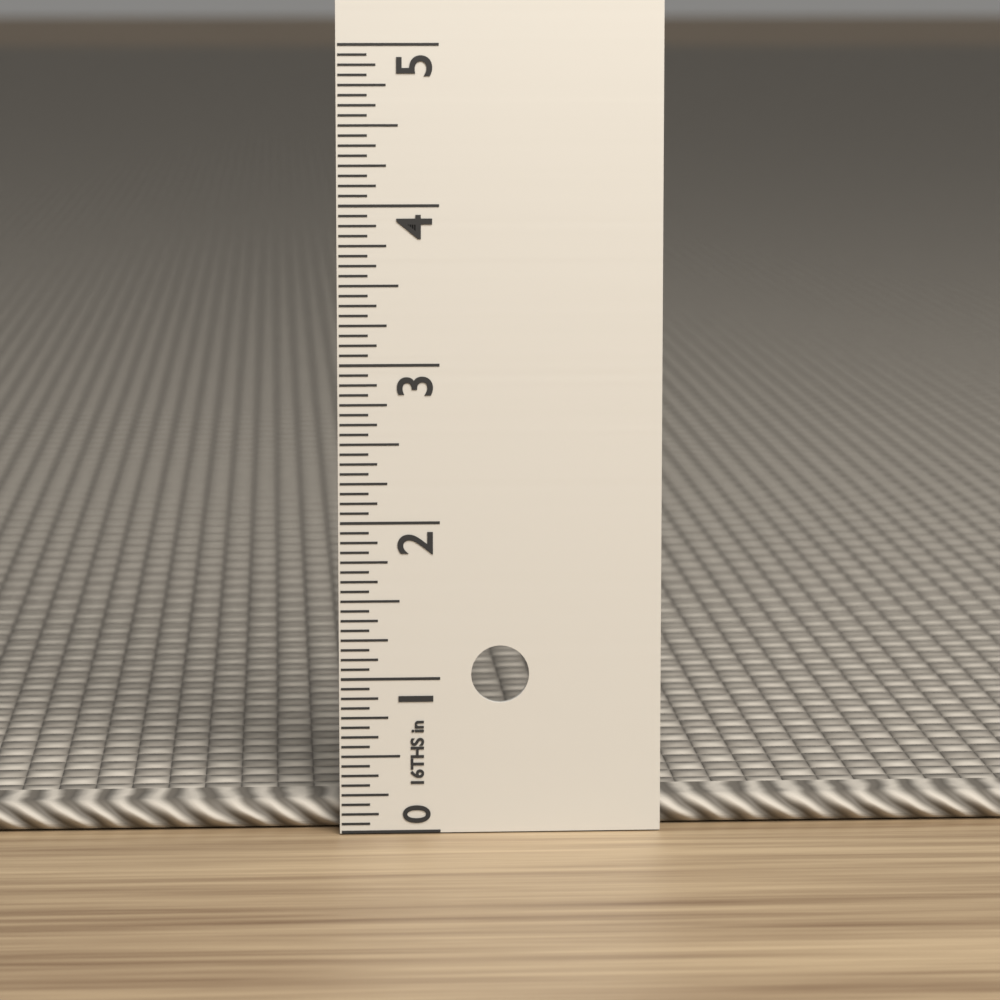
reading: 0.1875 in
